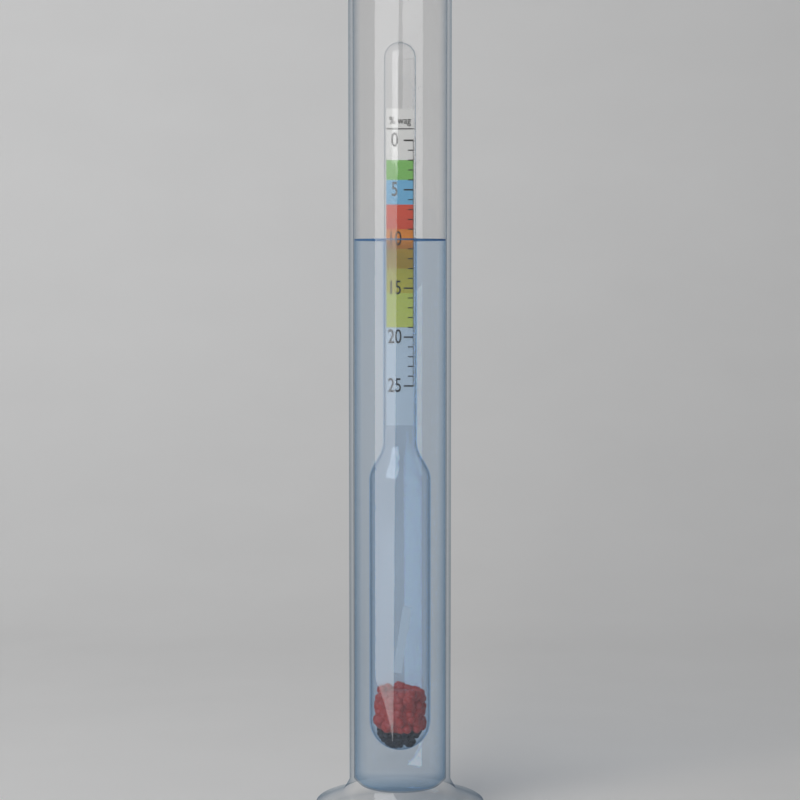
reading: 10 %
